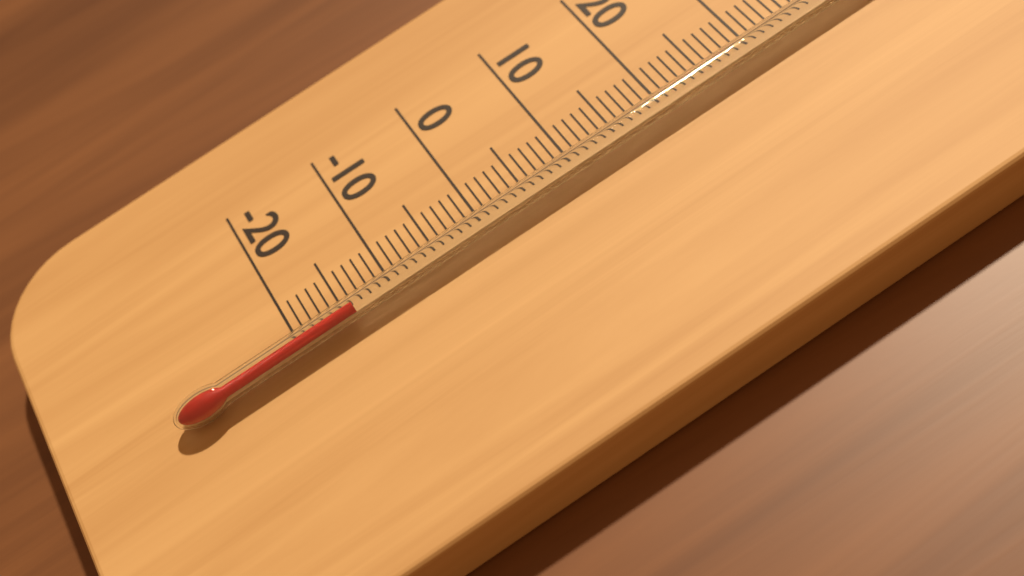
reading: -14 °C
